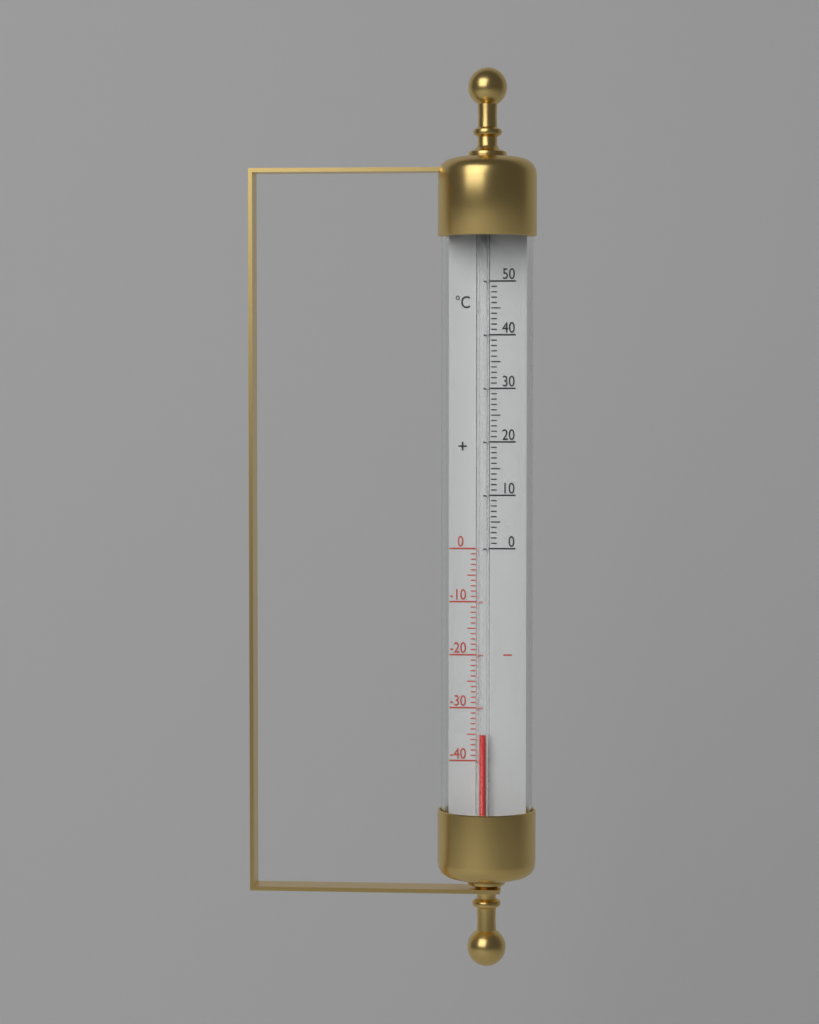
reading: -35 °C
